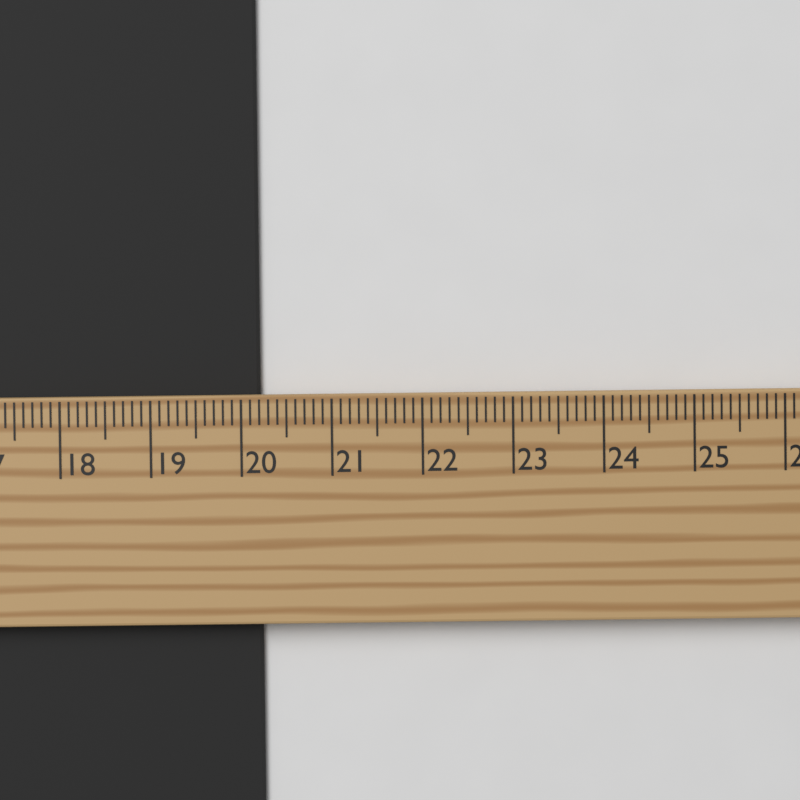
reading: 20.2 cm
